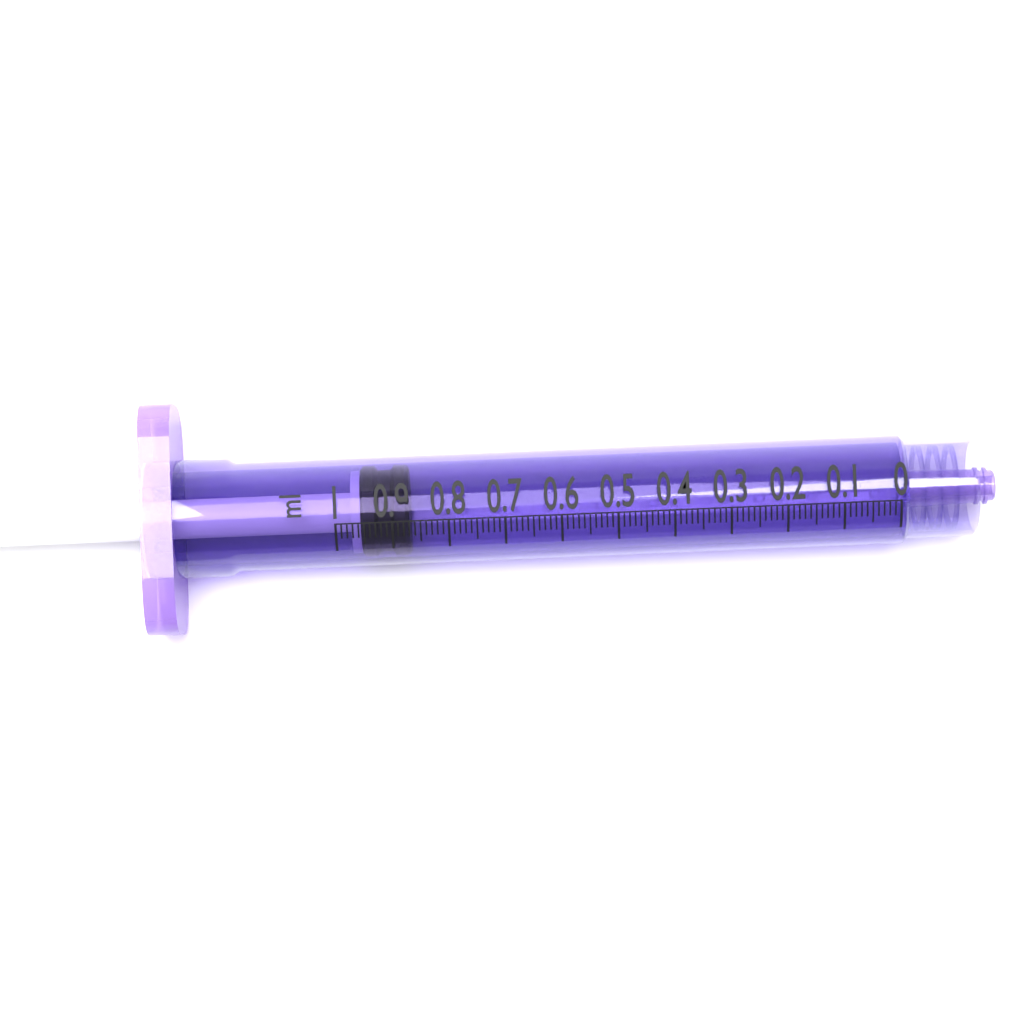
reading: 0.87 ml
